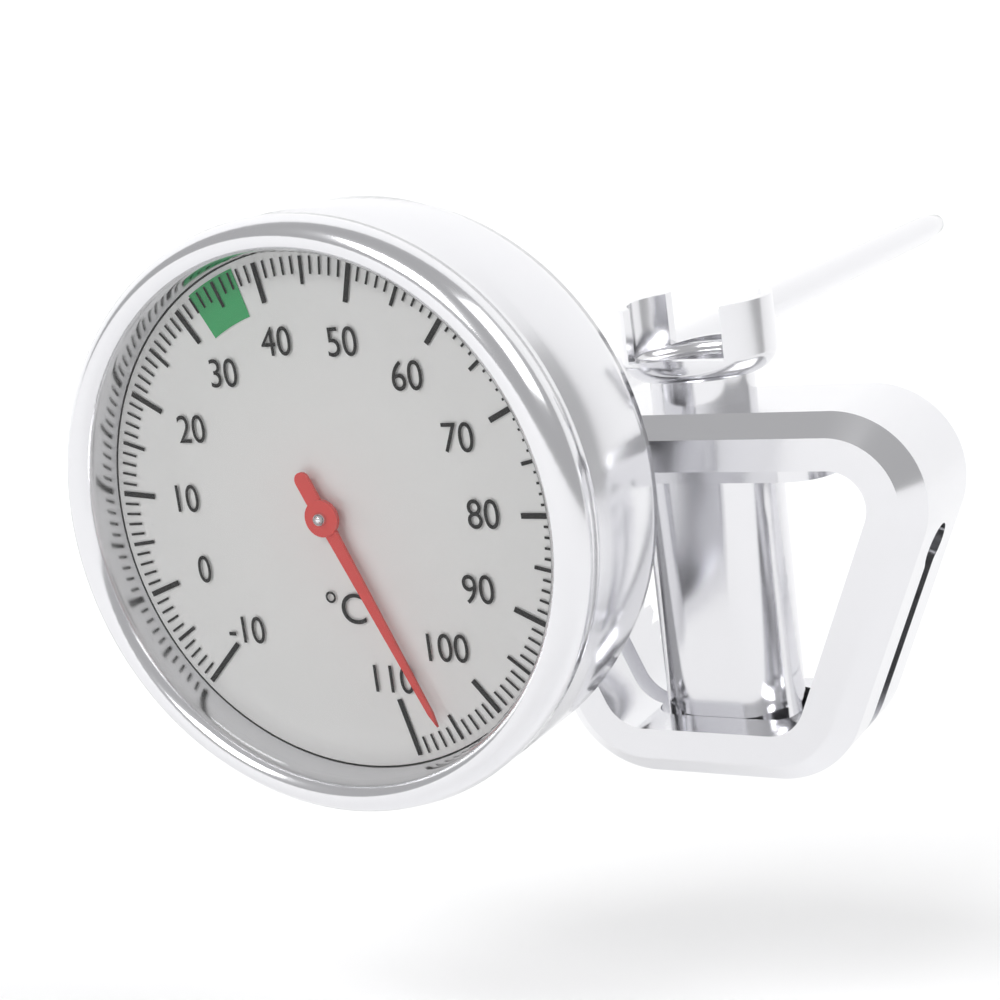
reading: 106 °C
